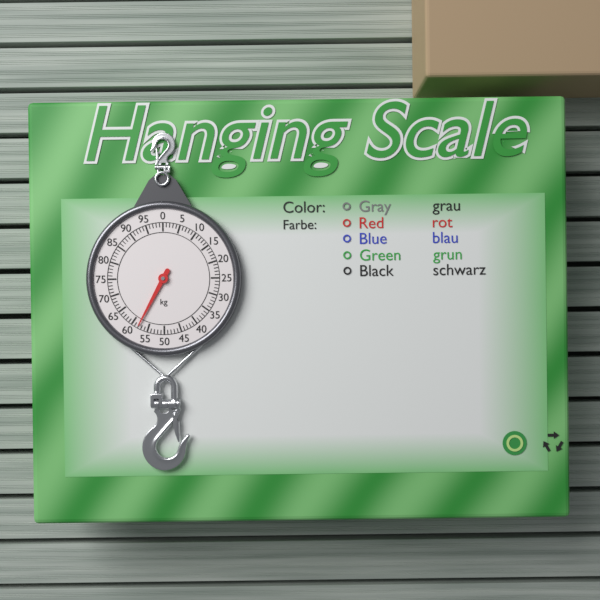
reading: 58 kg
